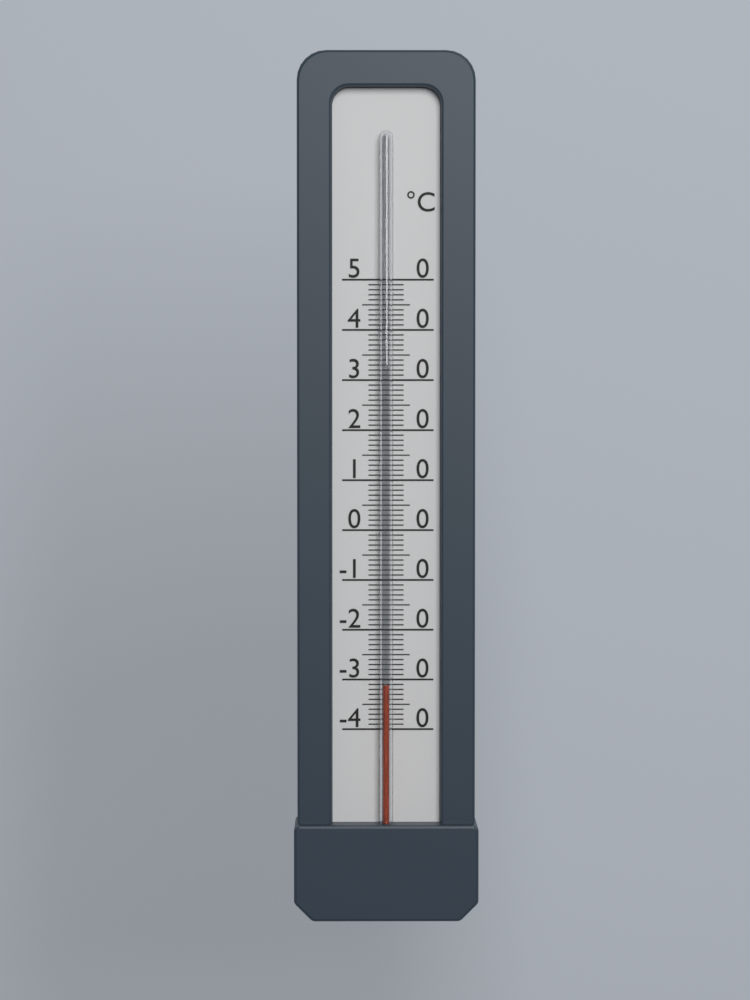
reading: -31 °C
